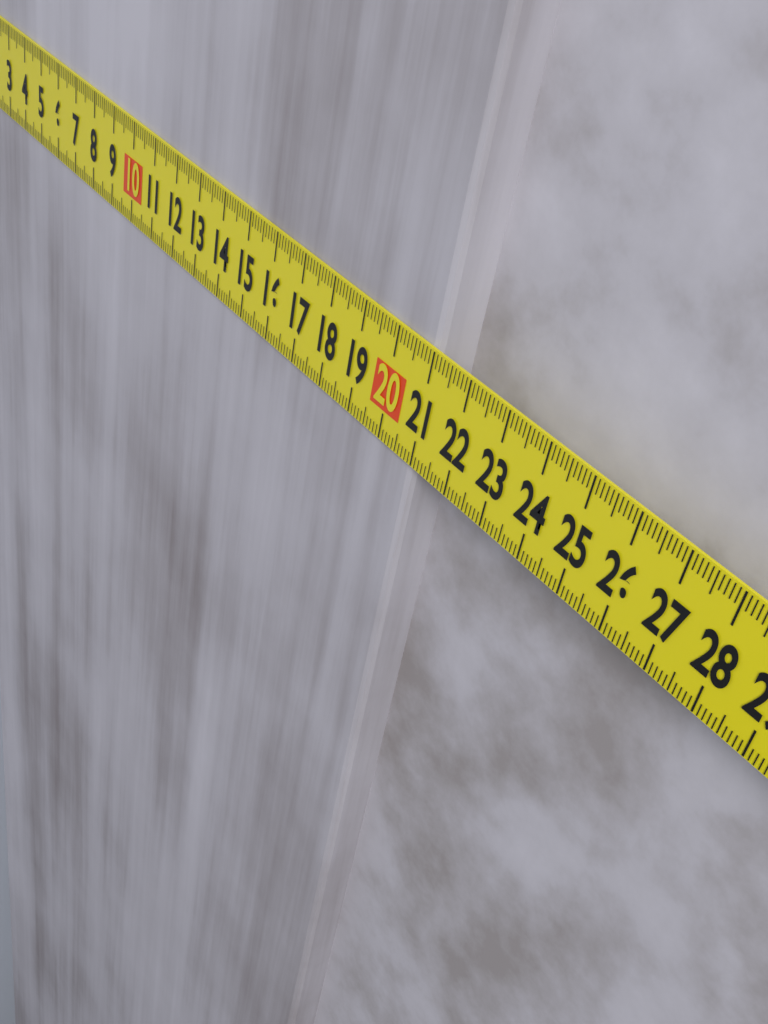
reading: 21.0 cm
